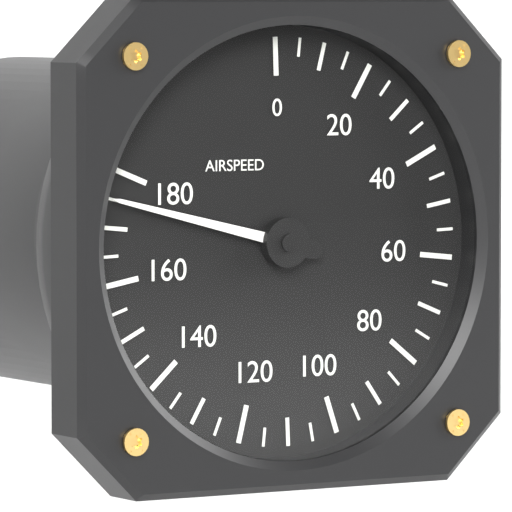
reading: 175 (no unit)
